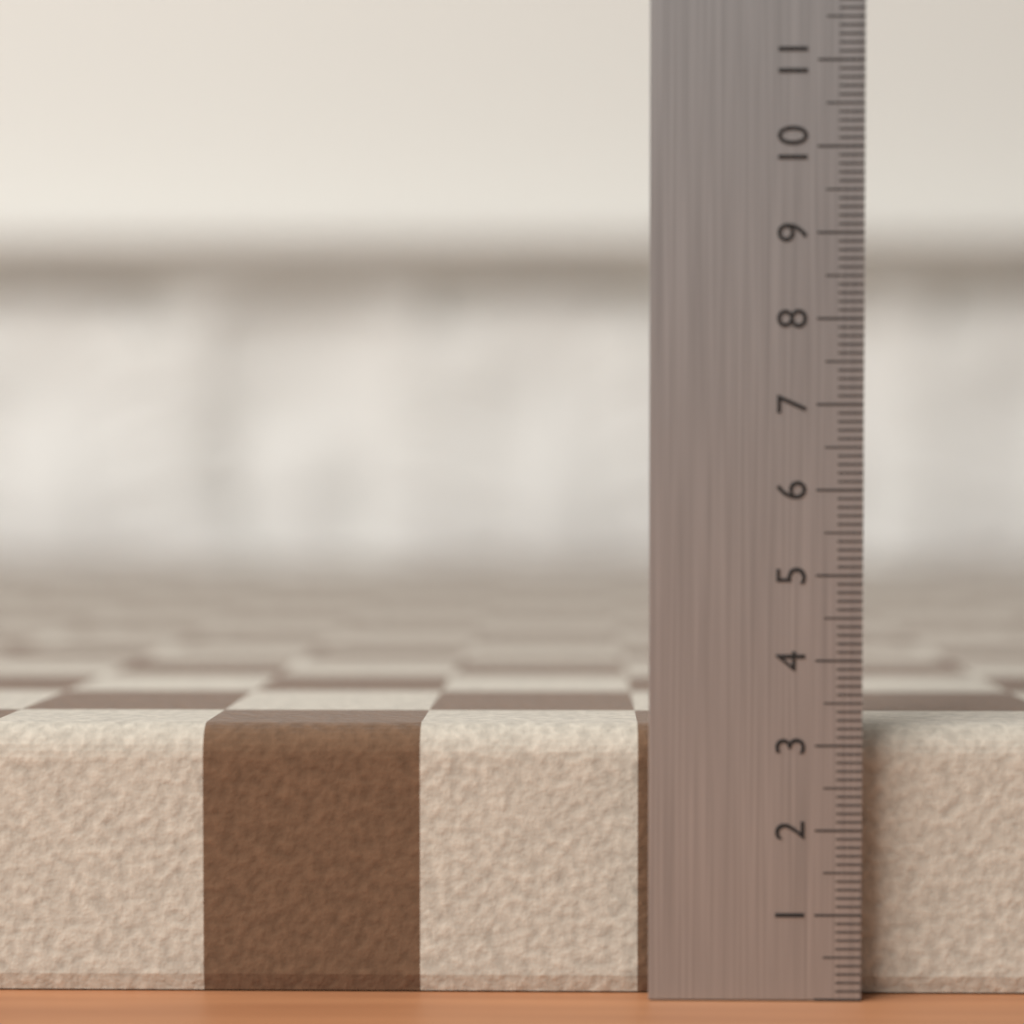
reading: 3.2 (no unit)
